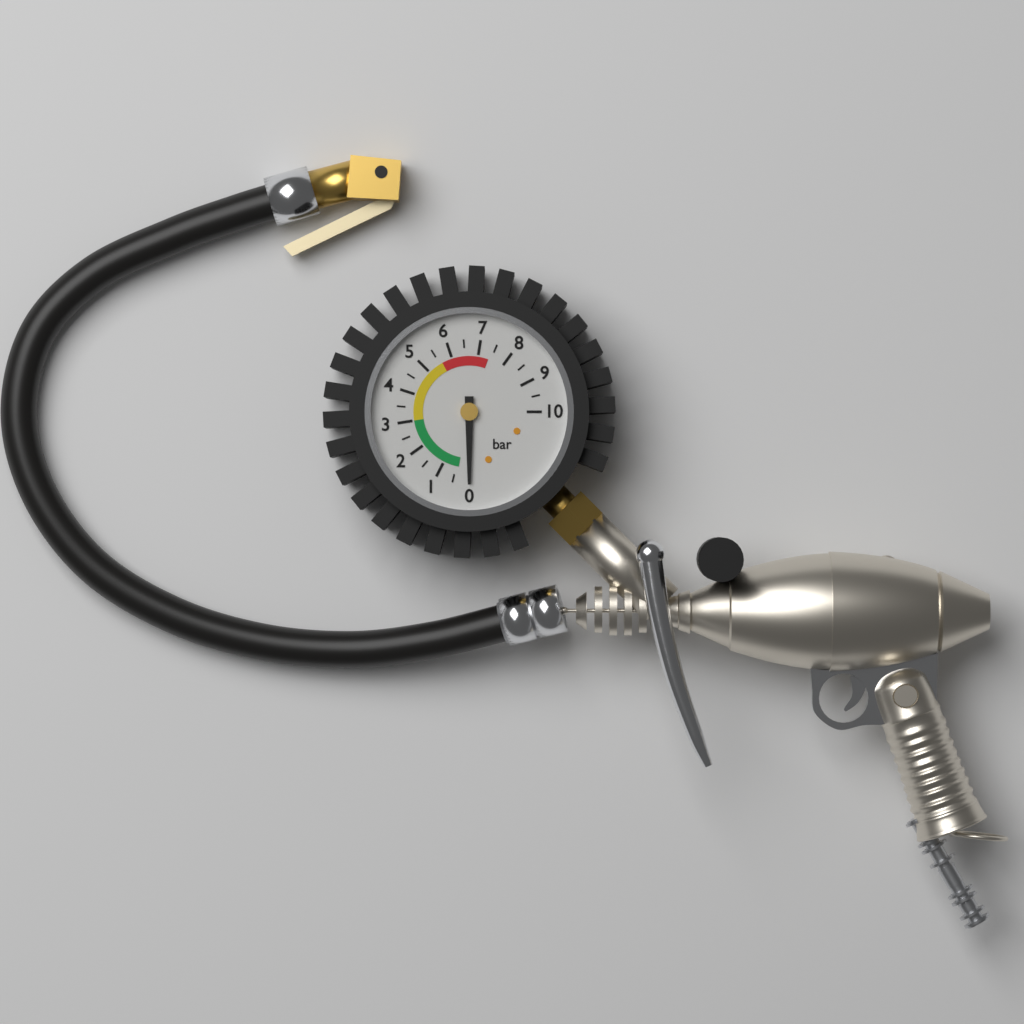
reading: 0.0 bar
